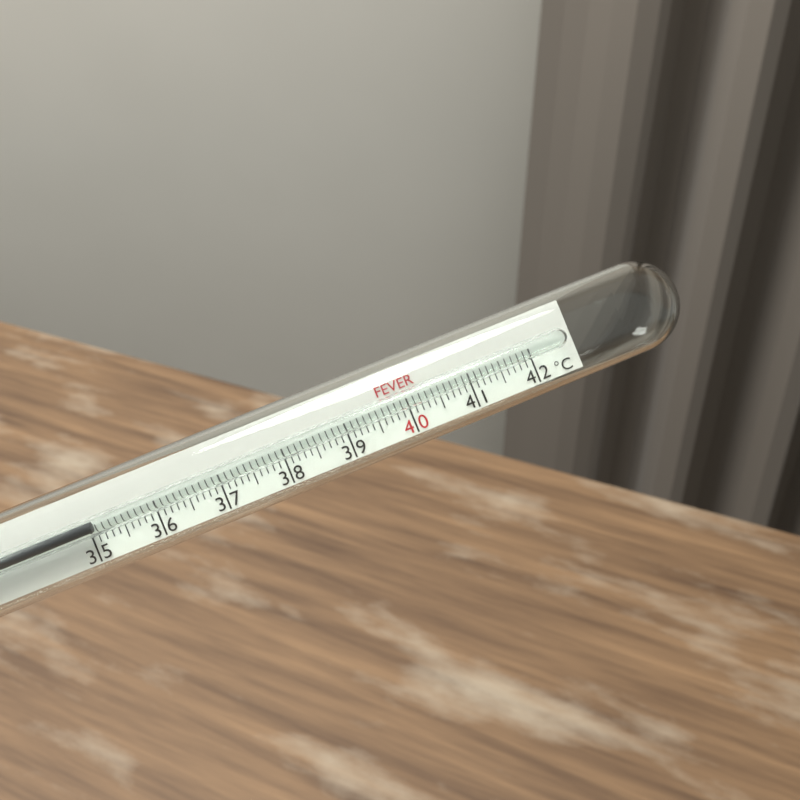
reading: 35.1 °C
